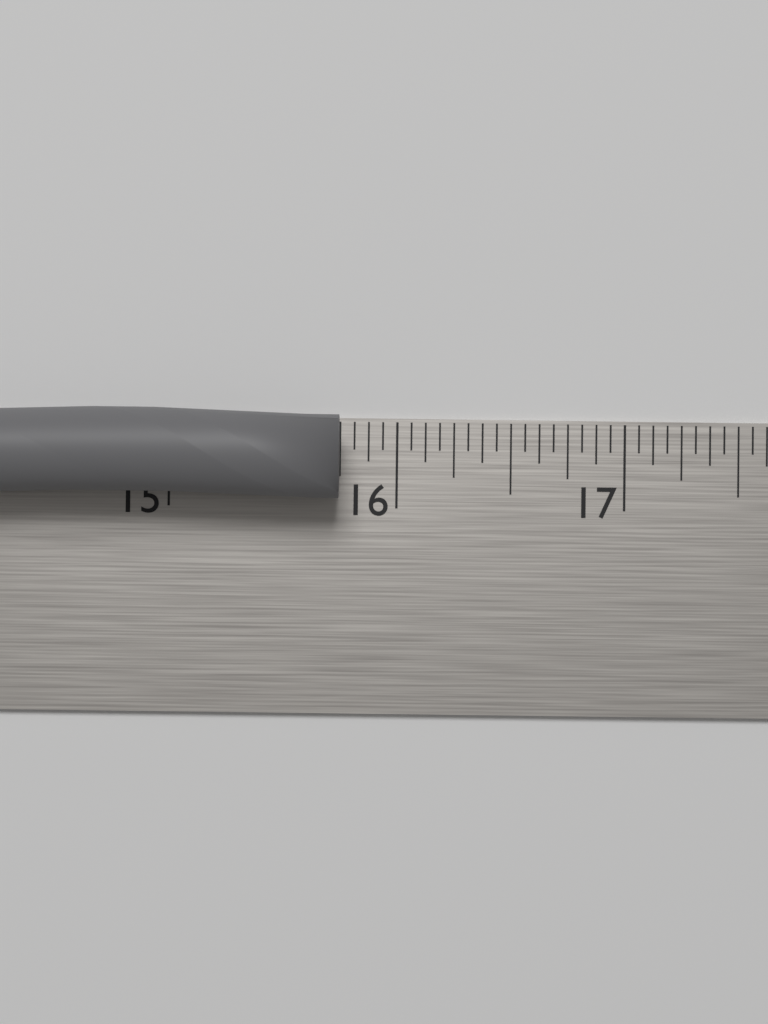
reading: 15.7500 in
